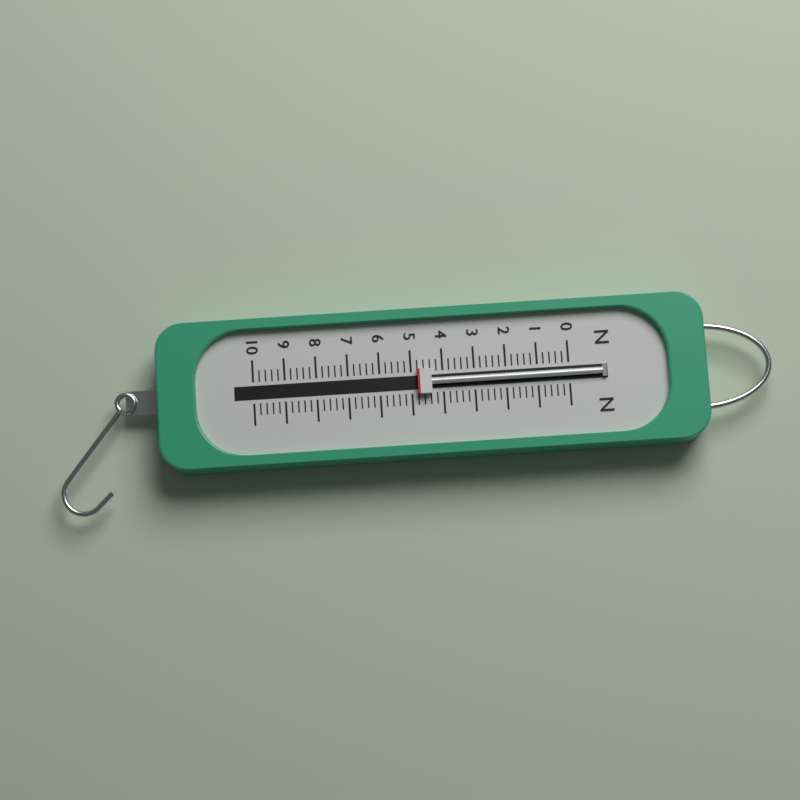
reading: 4.8 N
